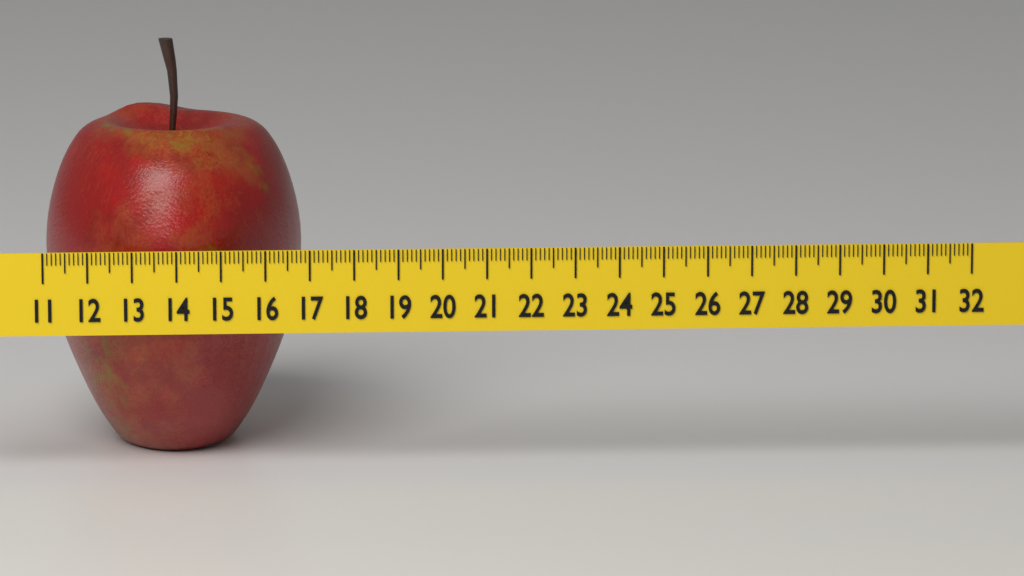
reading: 16.9 (no unit)
